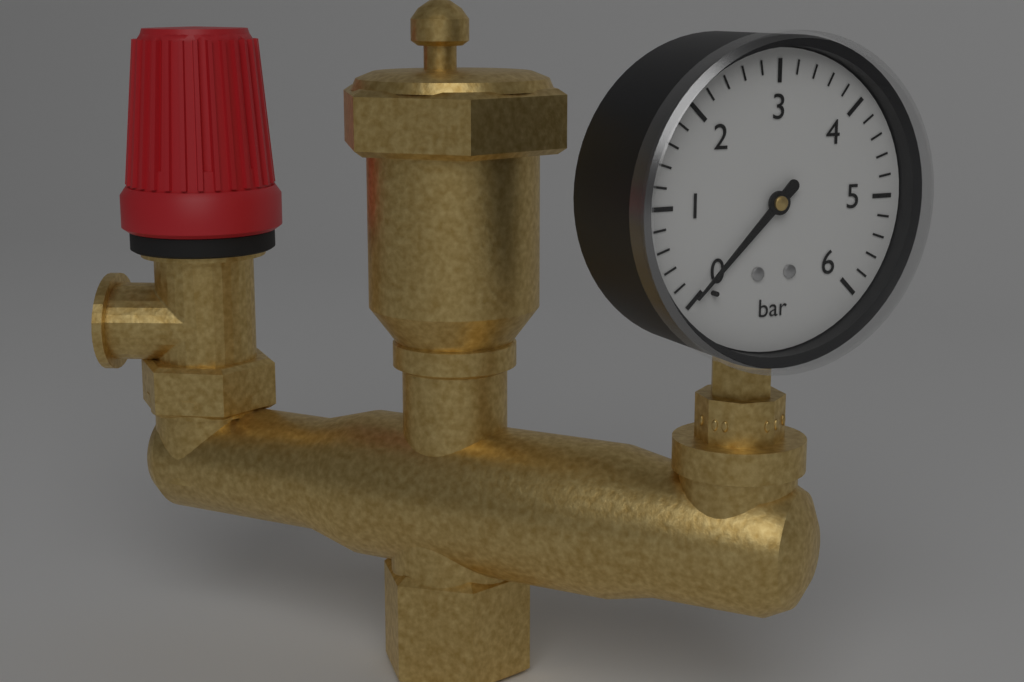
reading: 0.0 bar
